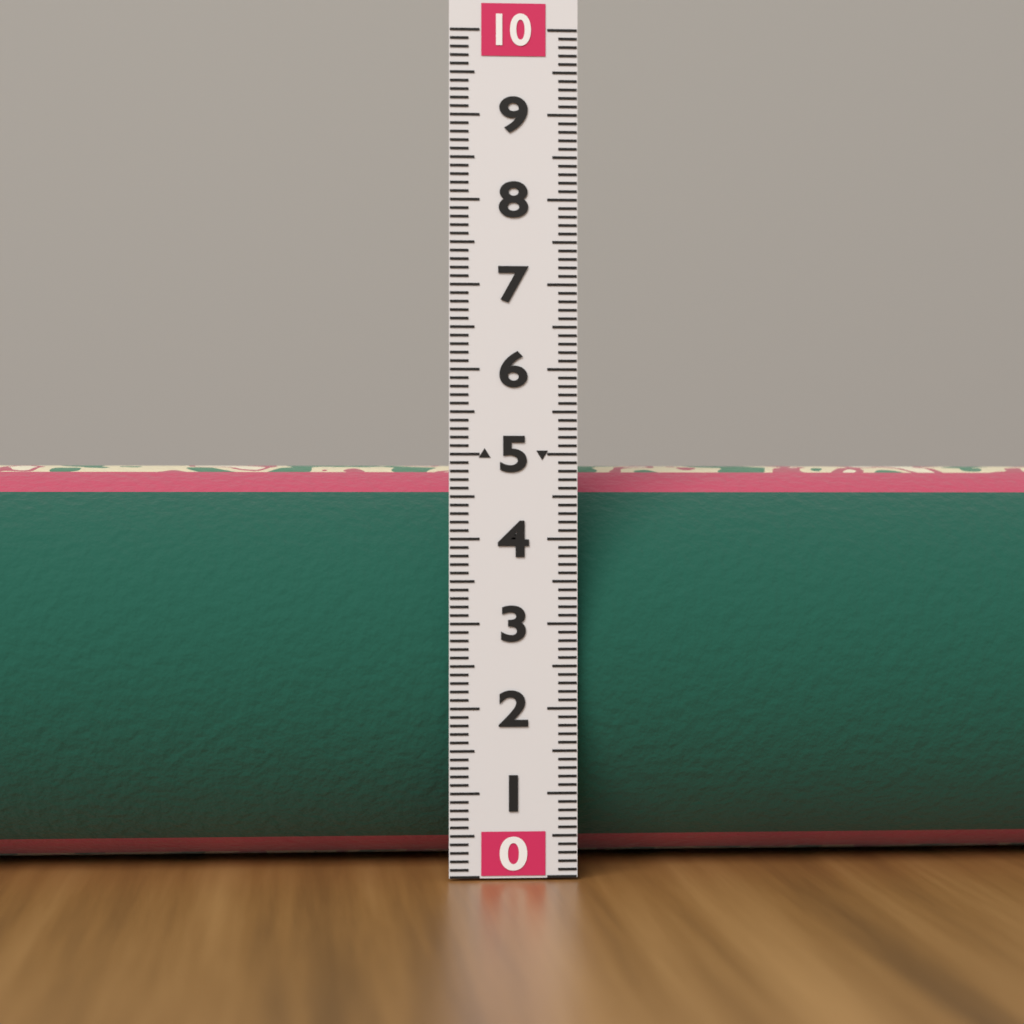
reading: 4.9 (no unit)
